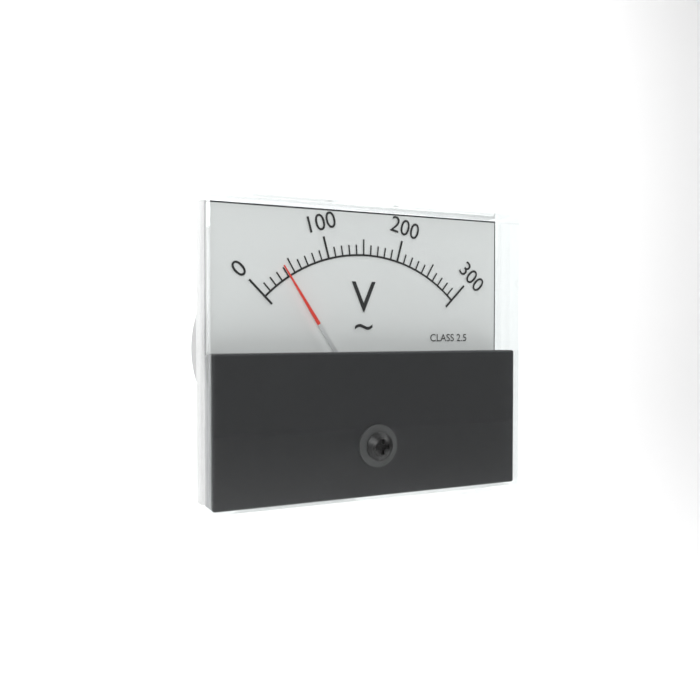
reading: 40 V
